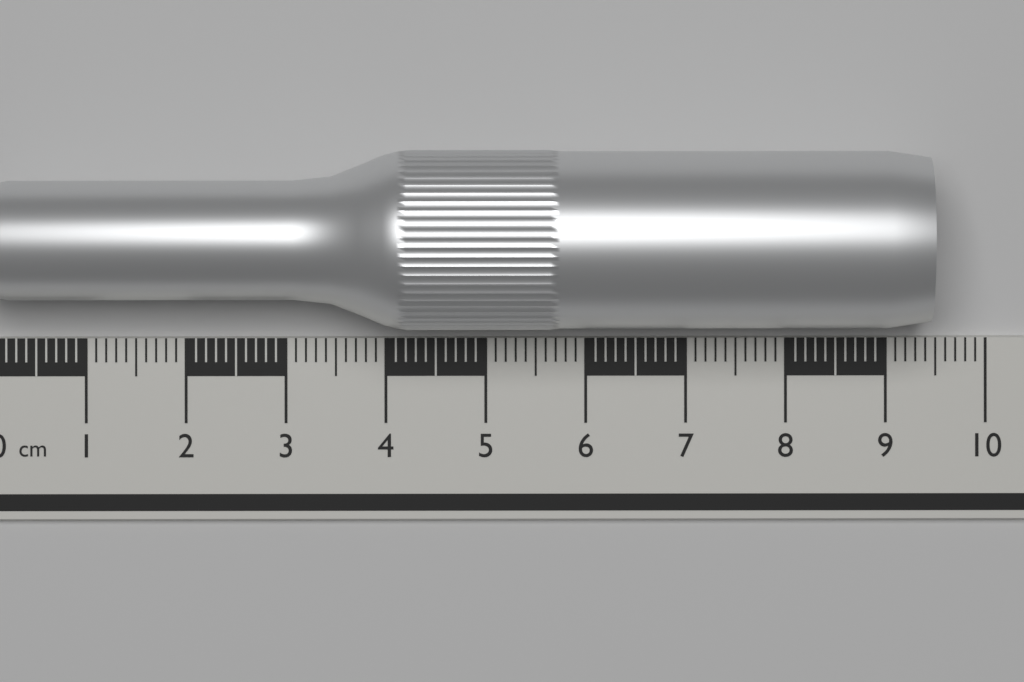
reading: 9.4 cm
